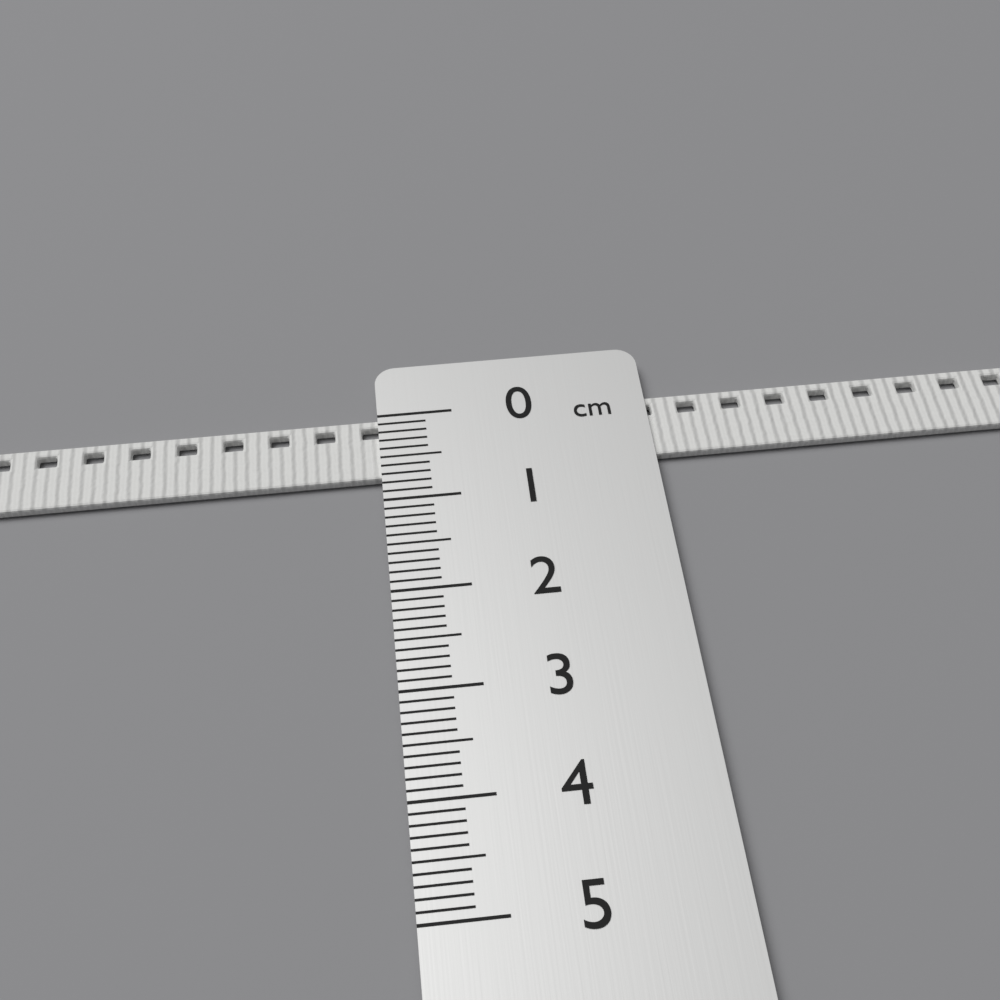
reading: 0.7 cm
